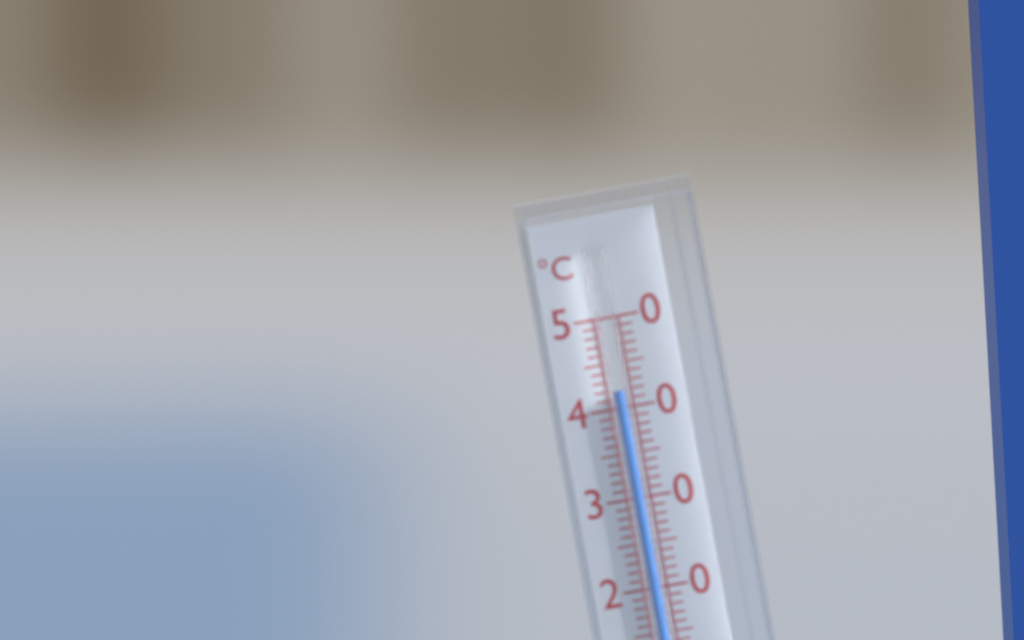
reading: 42 °C
